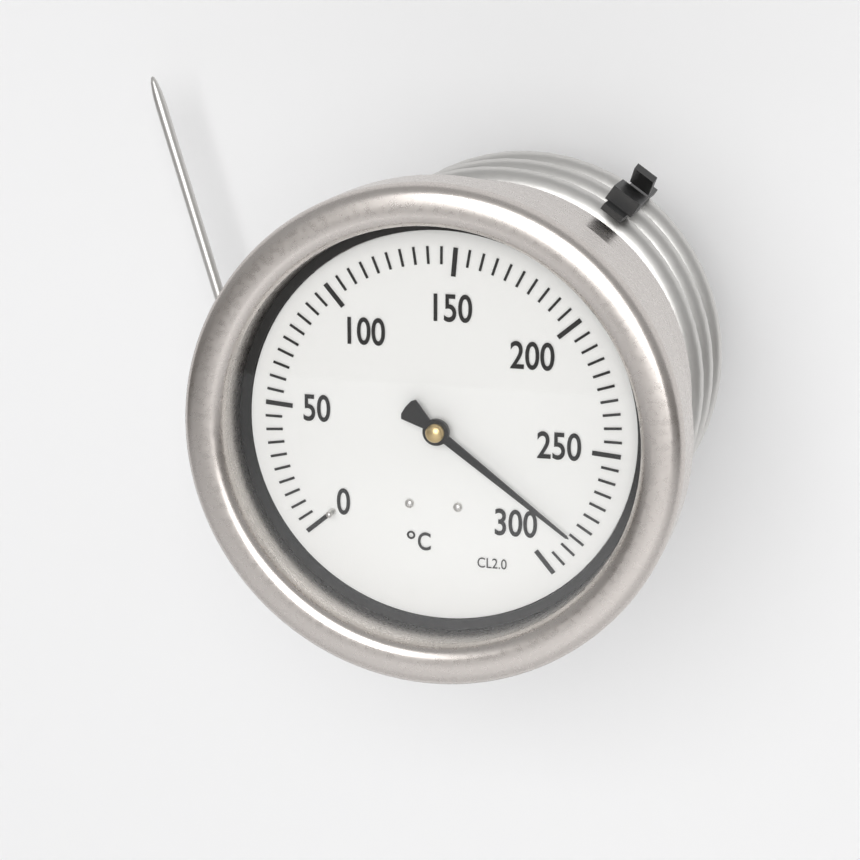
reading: 285 °C
